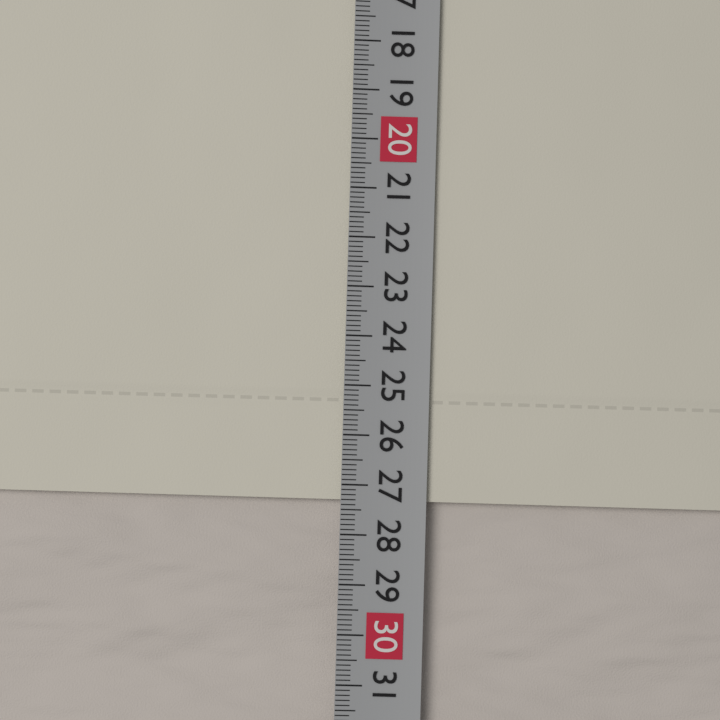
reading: 27.3 cm
